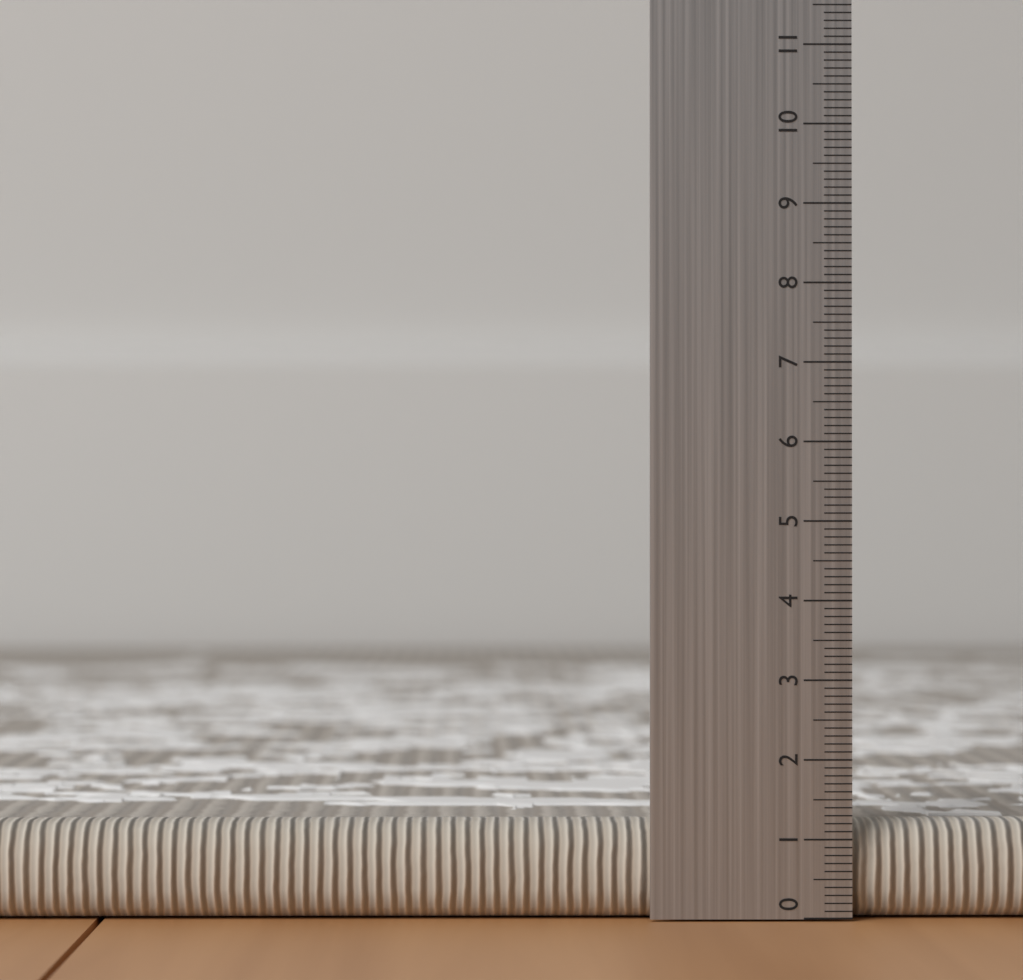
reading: 1.2 (no unit)
